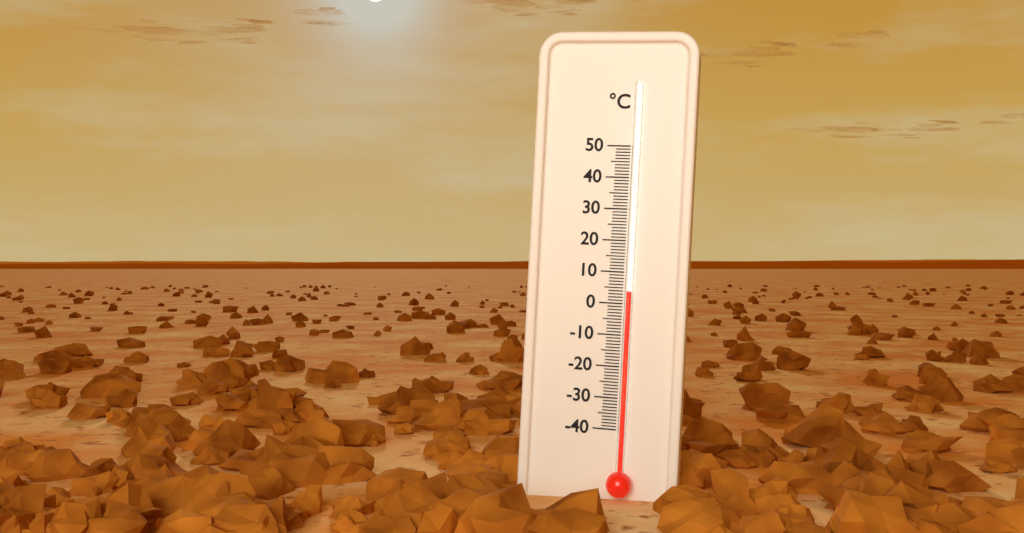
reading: 4 °C
